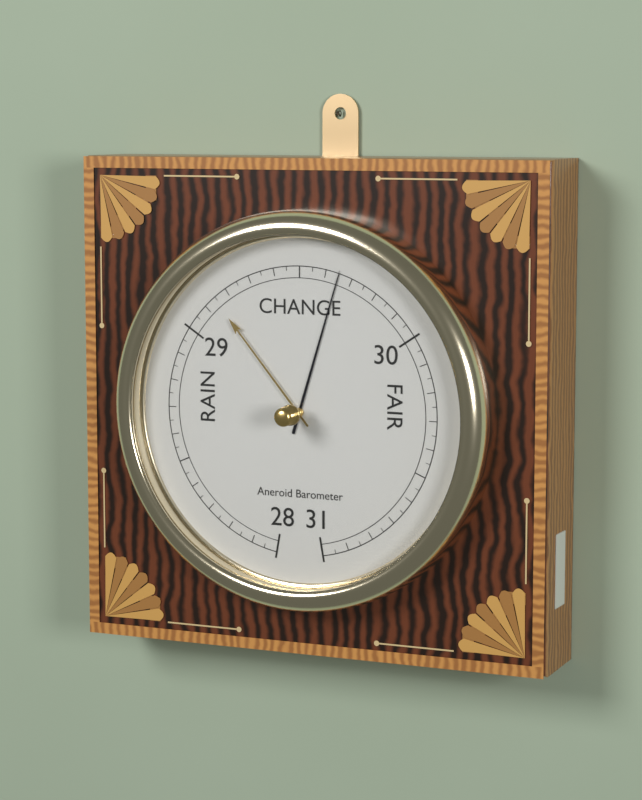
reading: 29.65 inHg
